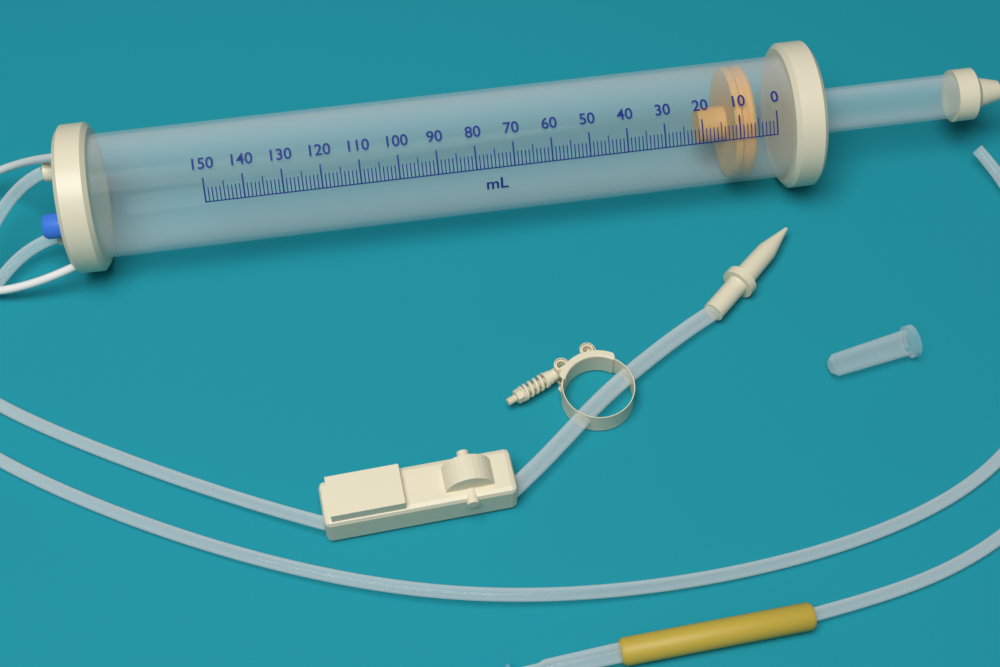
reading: 5 ml
